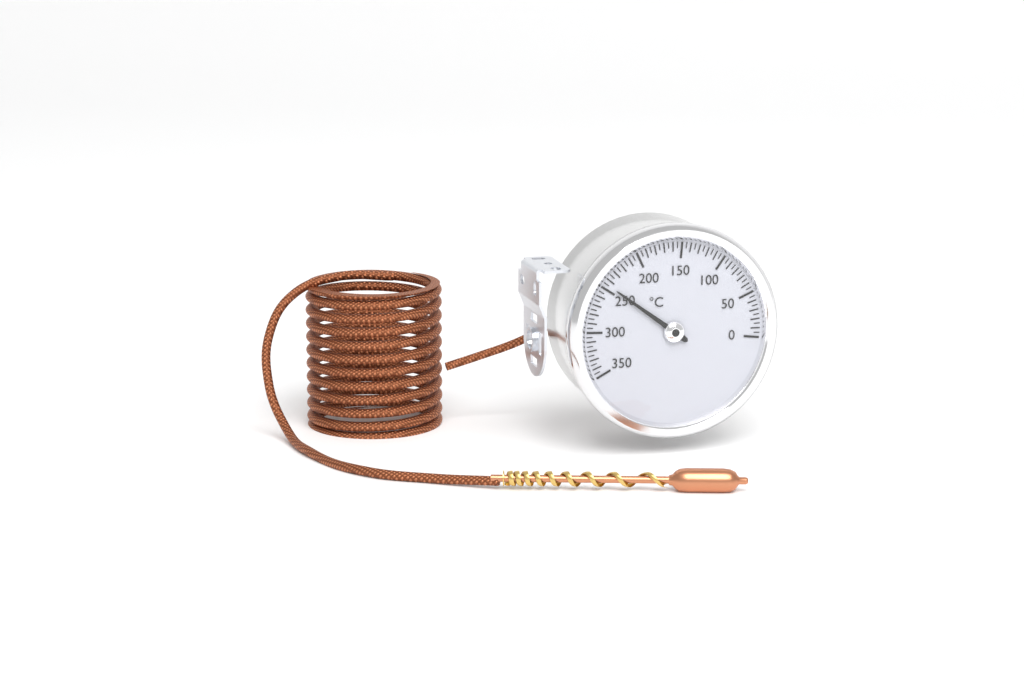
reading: 245 °C
